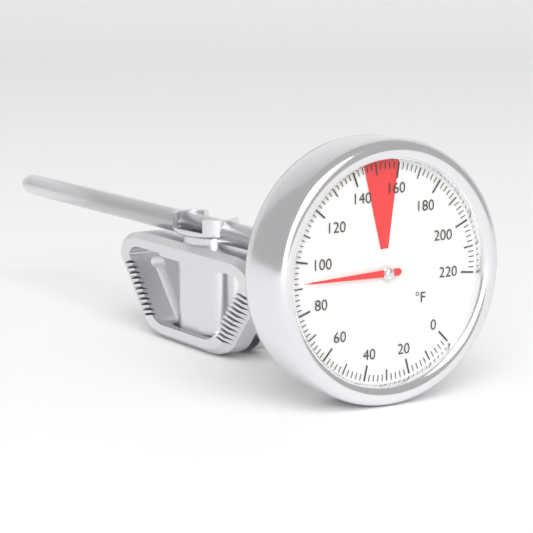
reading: 92 °F
